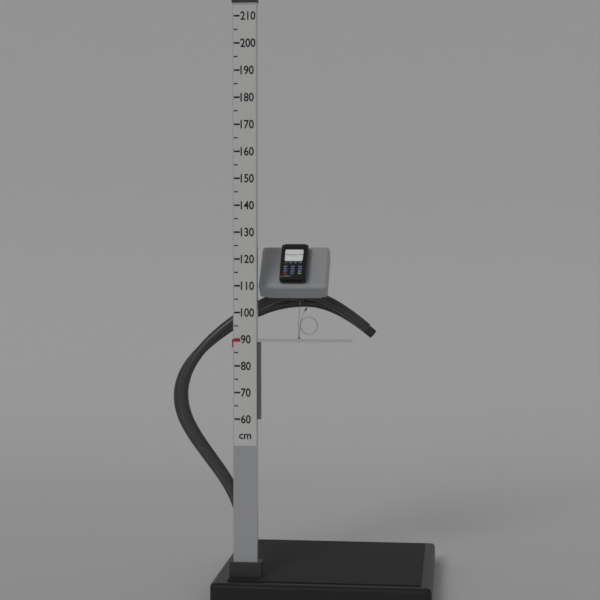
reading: 90 cm
